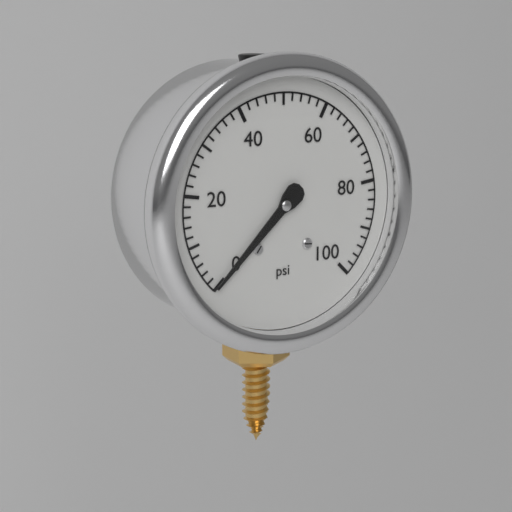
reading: 0 psi
